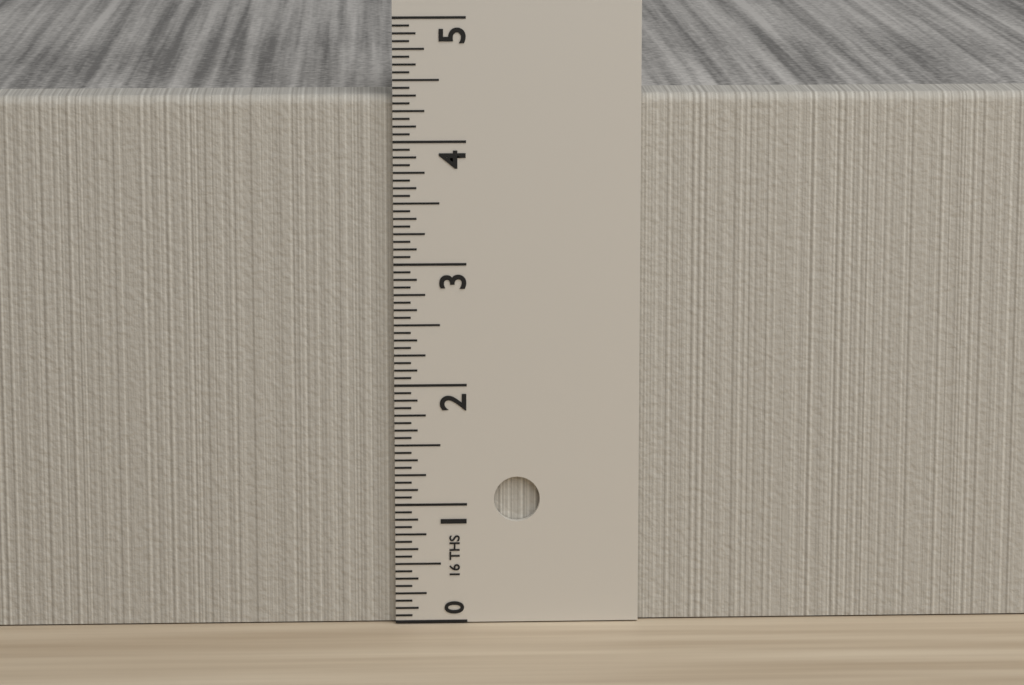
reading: 4.3750 in
